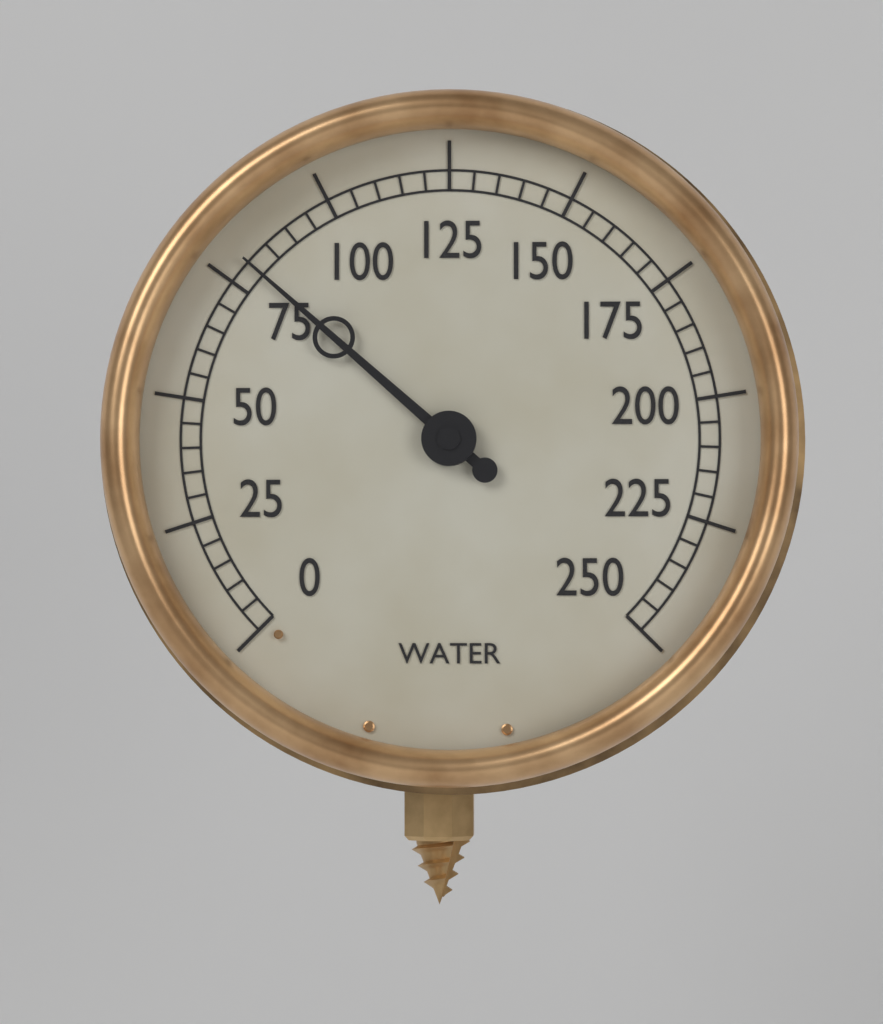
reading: 80 (no unit)
